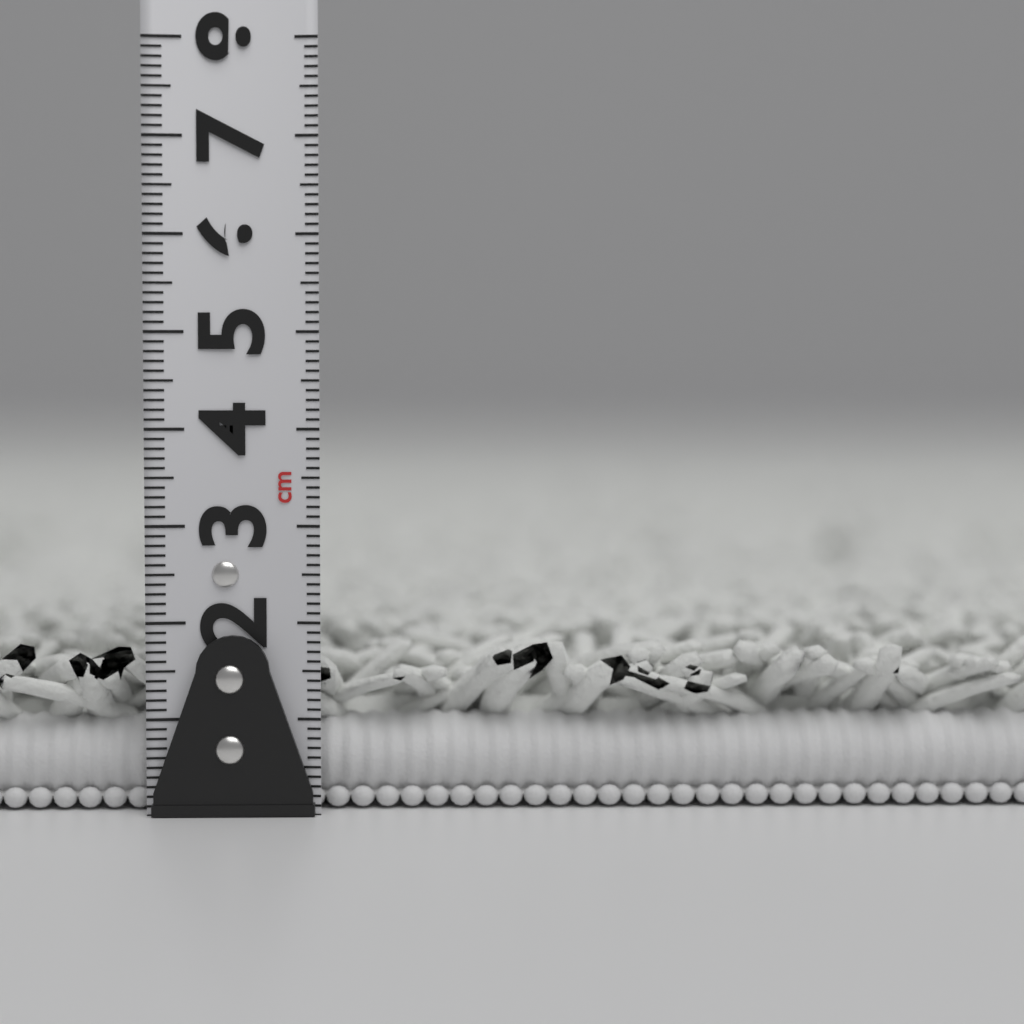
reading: 1.8 cm
